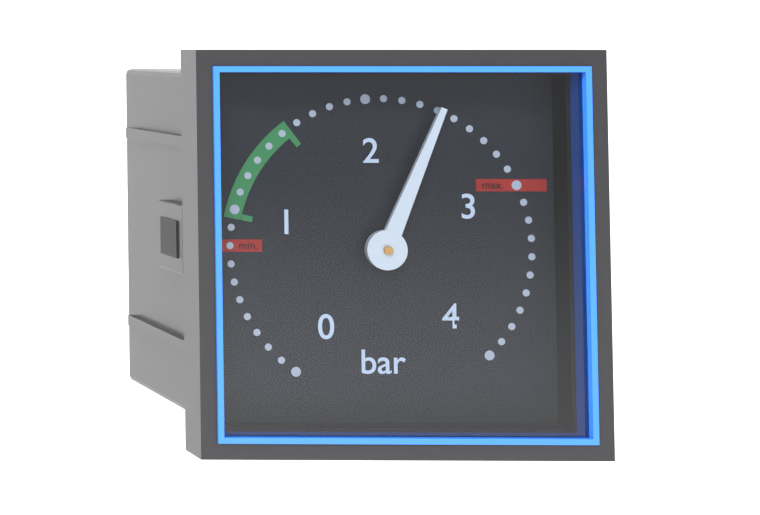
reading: 2.4 bar
